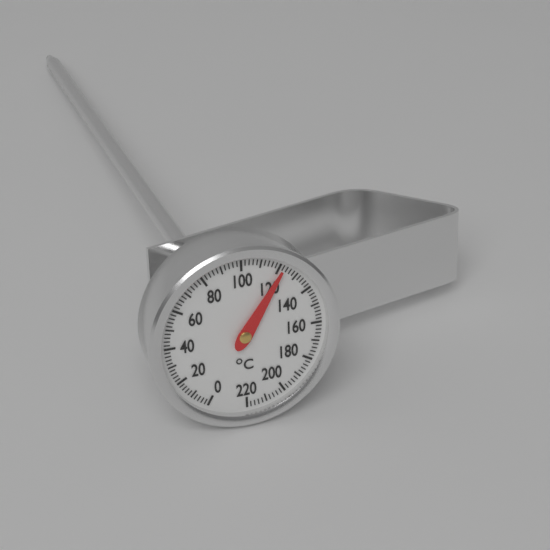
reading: 122 °C
